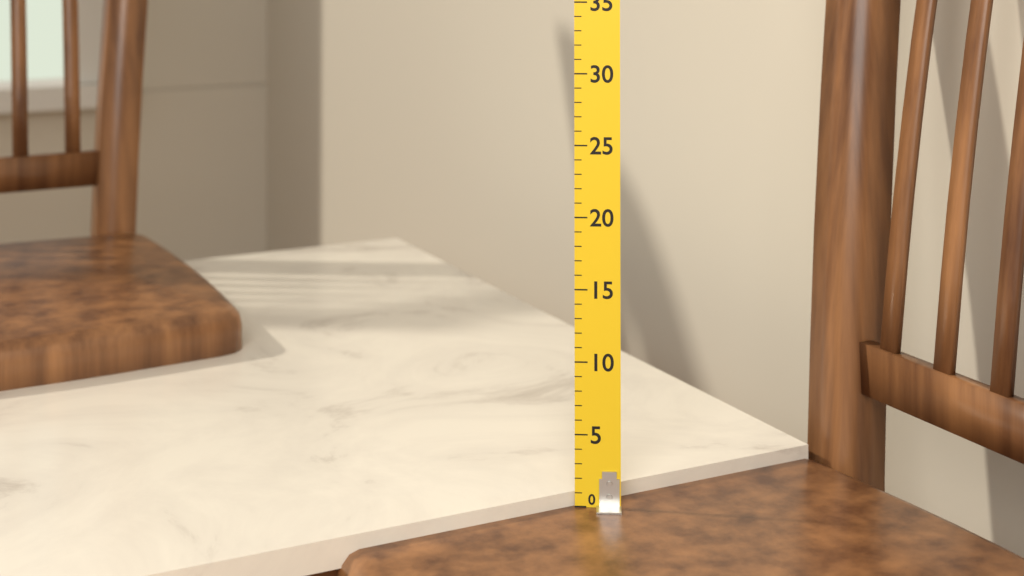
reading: 1 (no unit)
